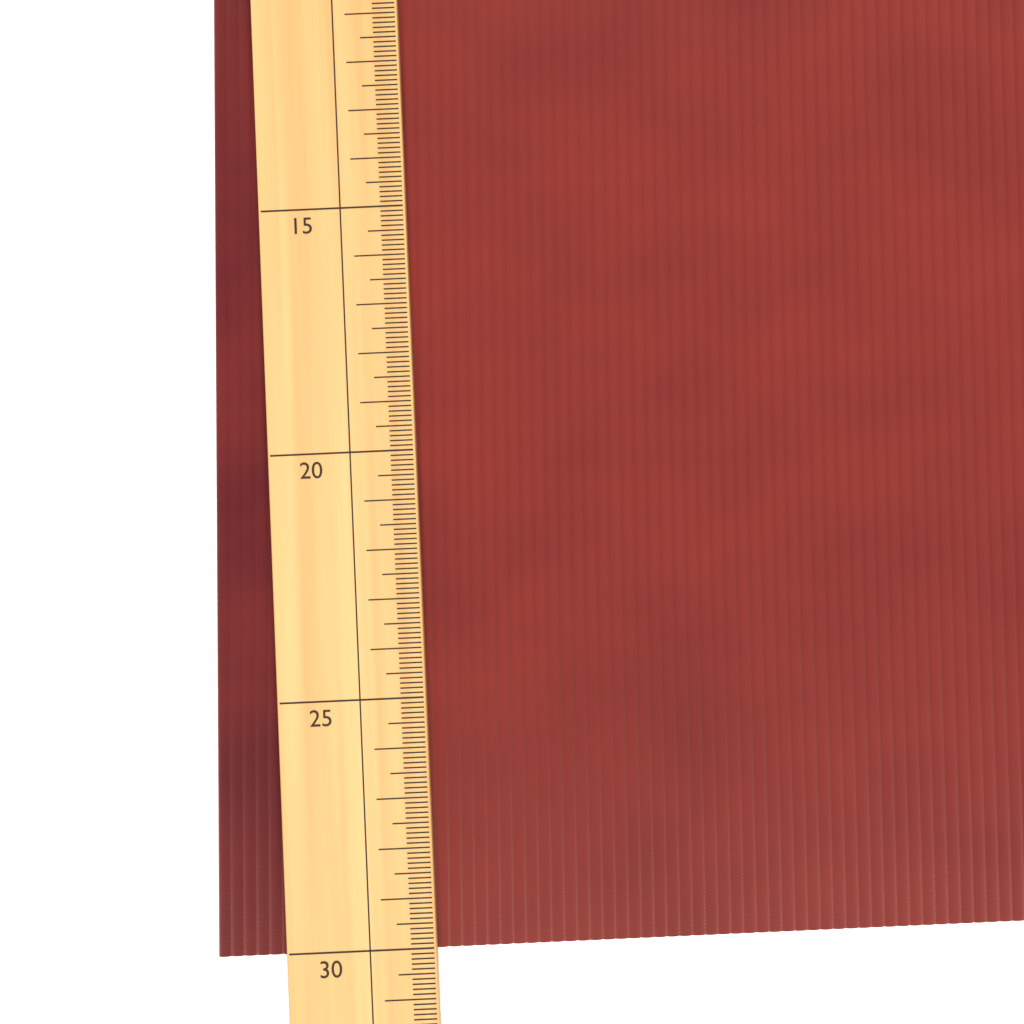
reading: 30.1 (no unit)
